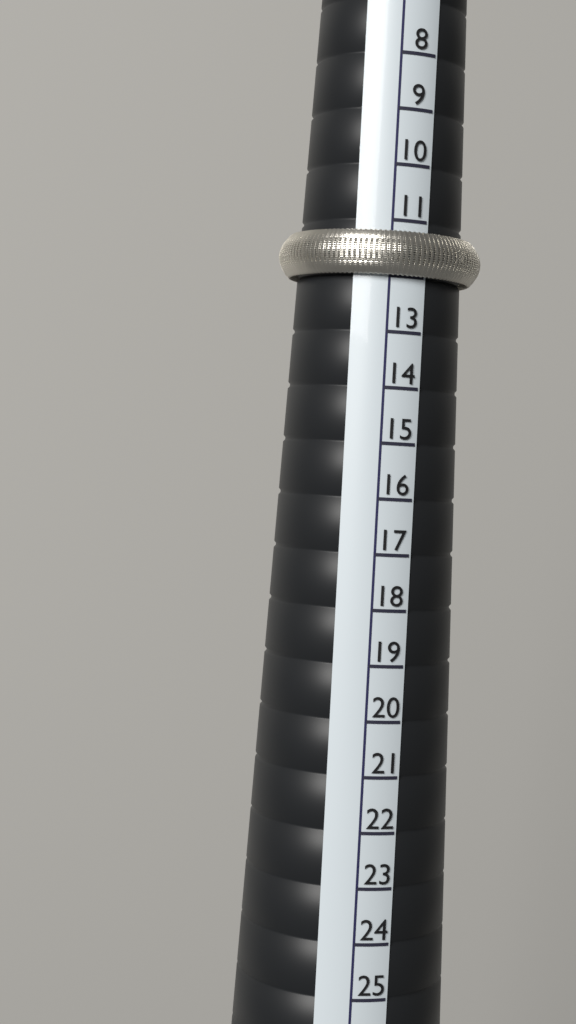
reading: 12 (no unit)
